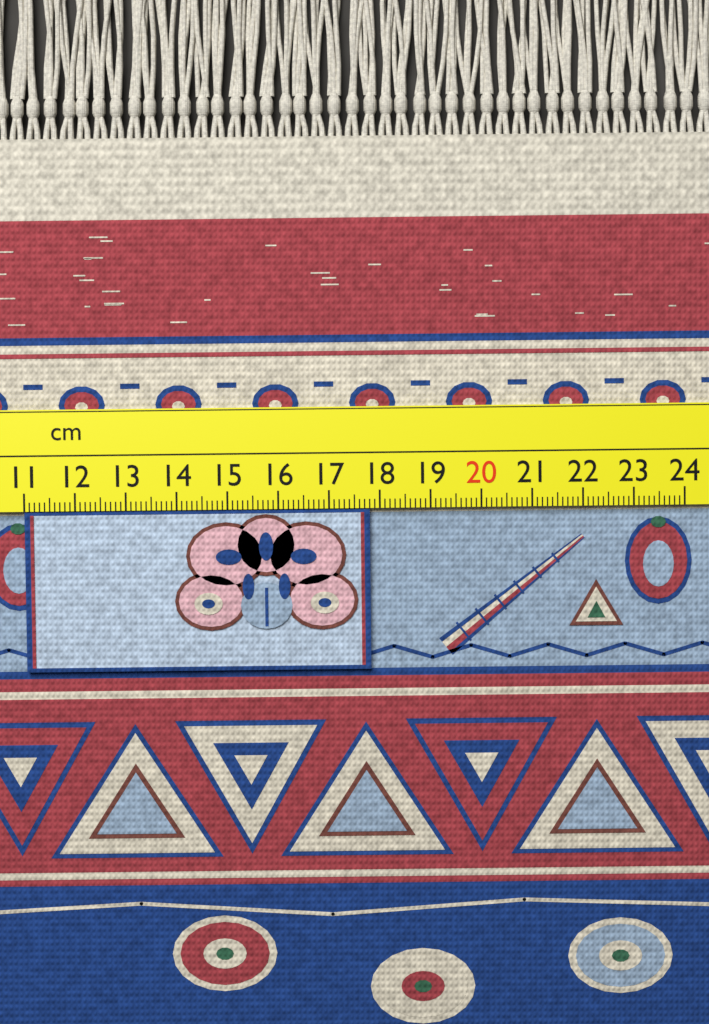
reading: 17.8 cm
